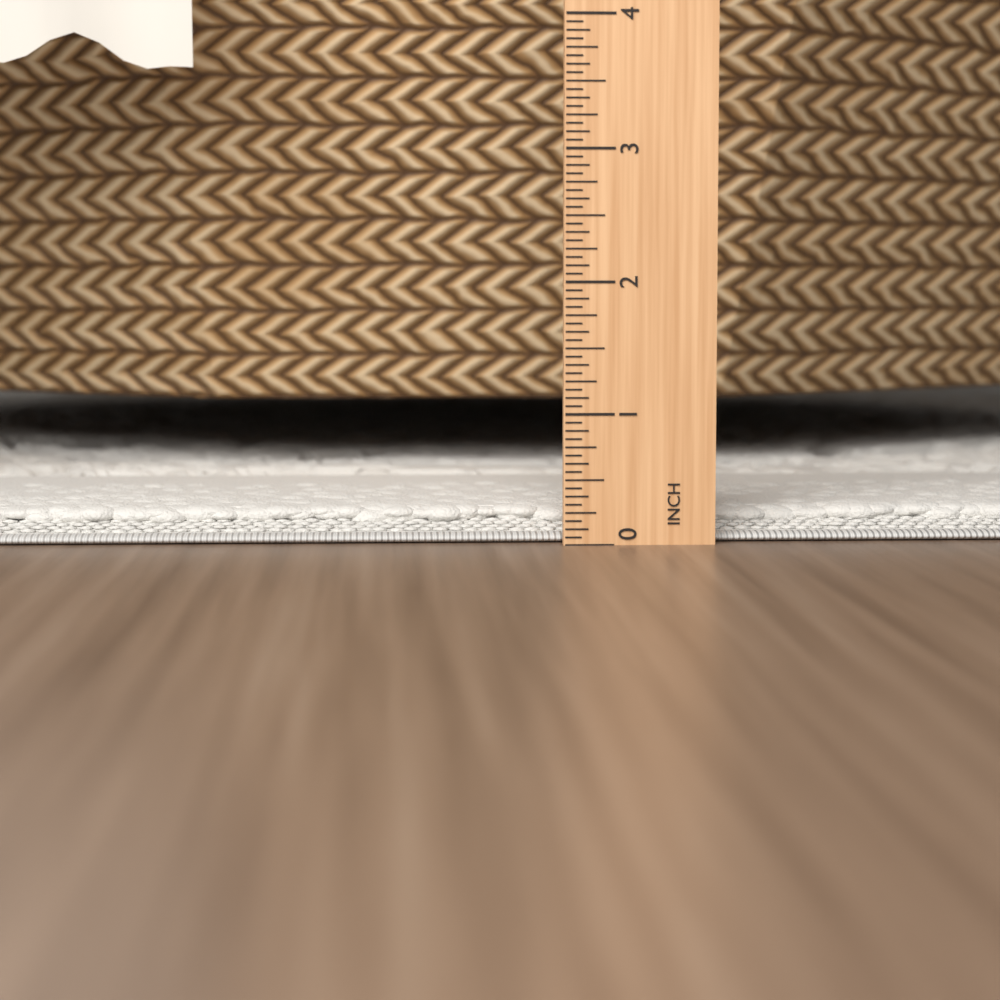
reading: 0.2500 in
